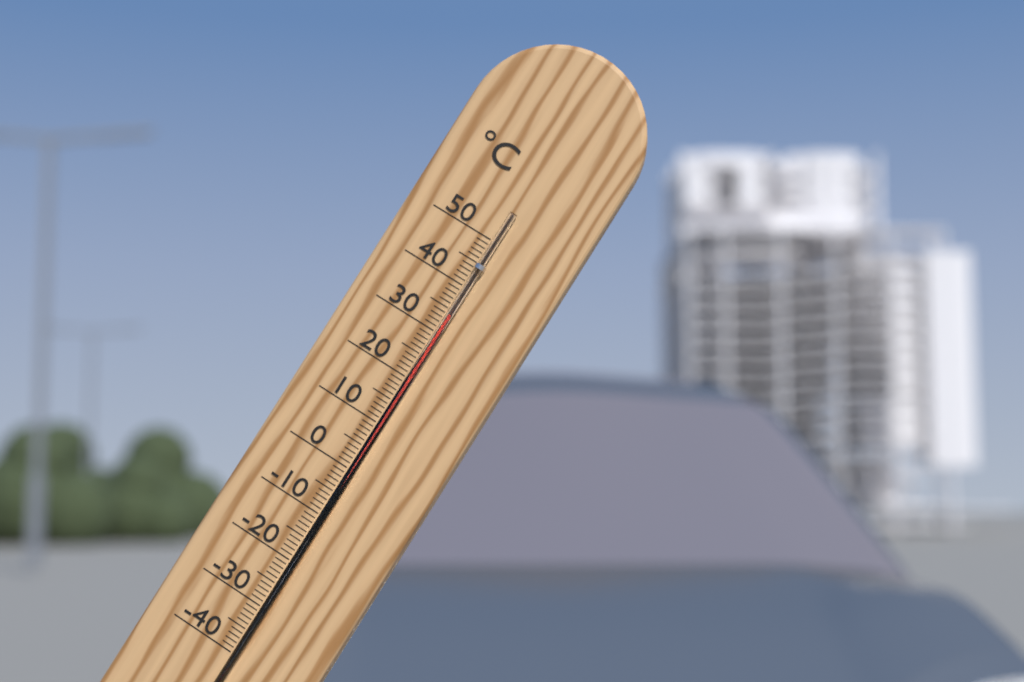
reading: 34 °C
